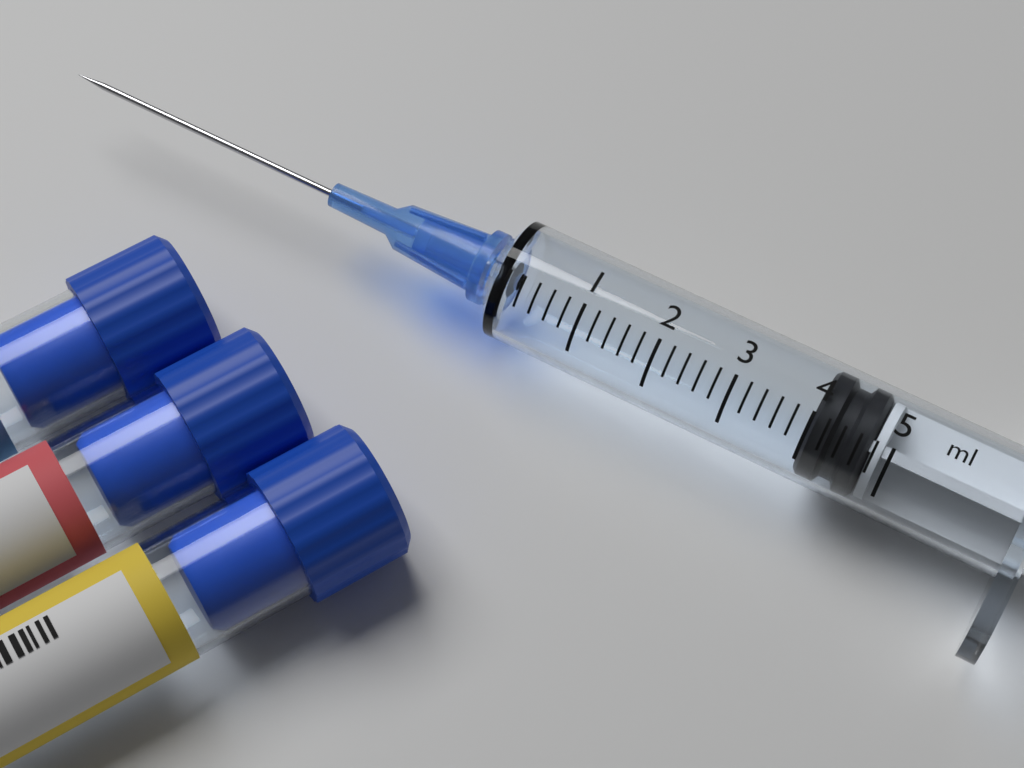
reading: 4.0 ml
